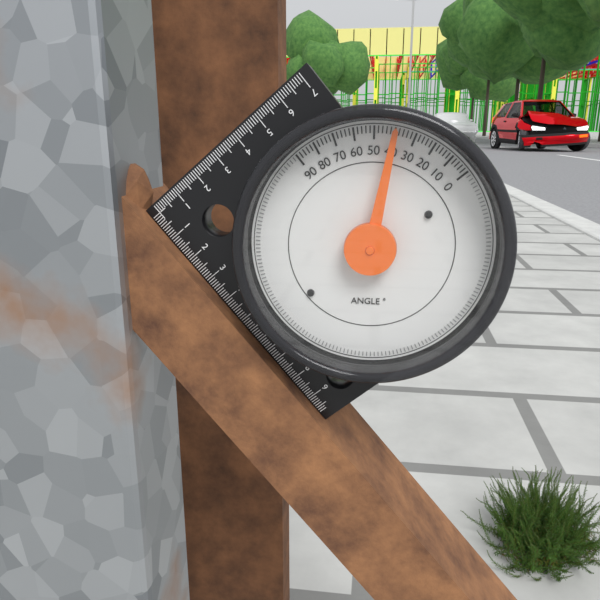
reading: 40 °
